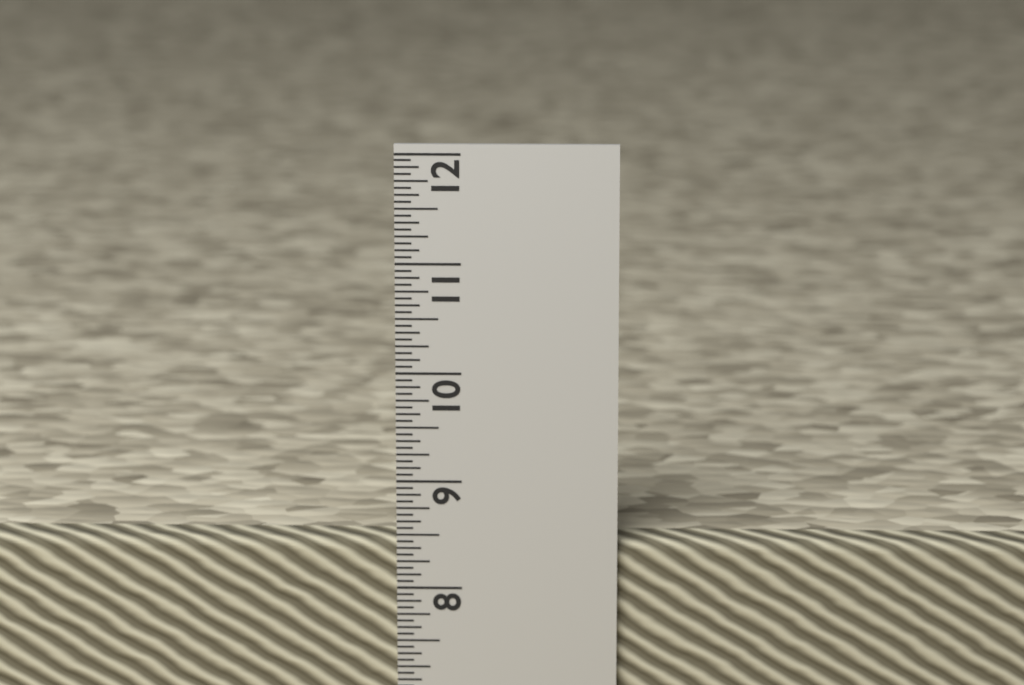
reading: 8.4375 in
